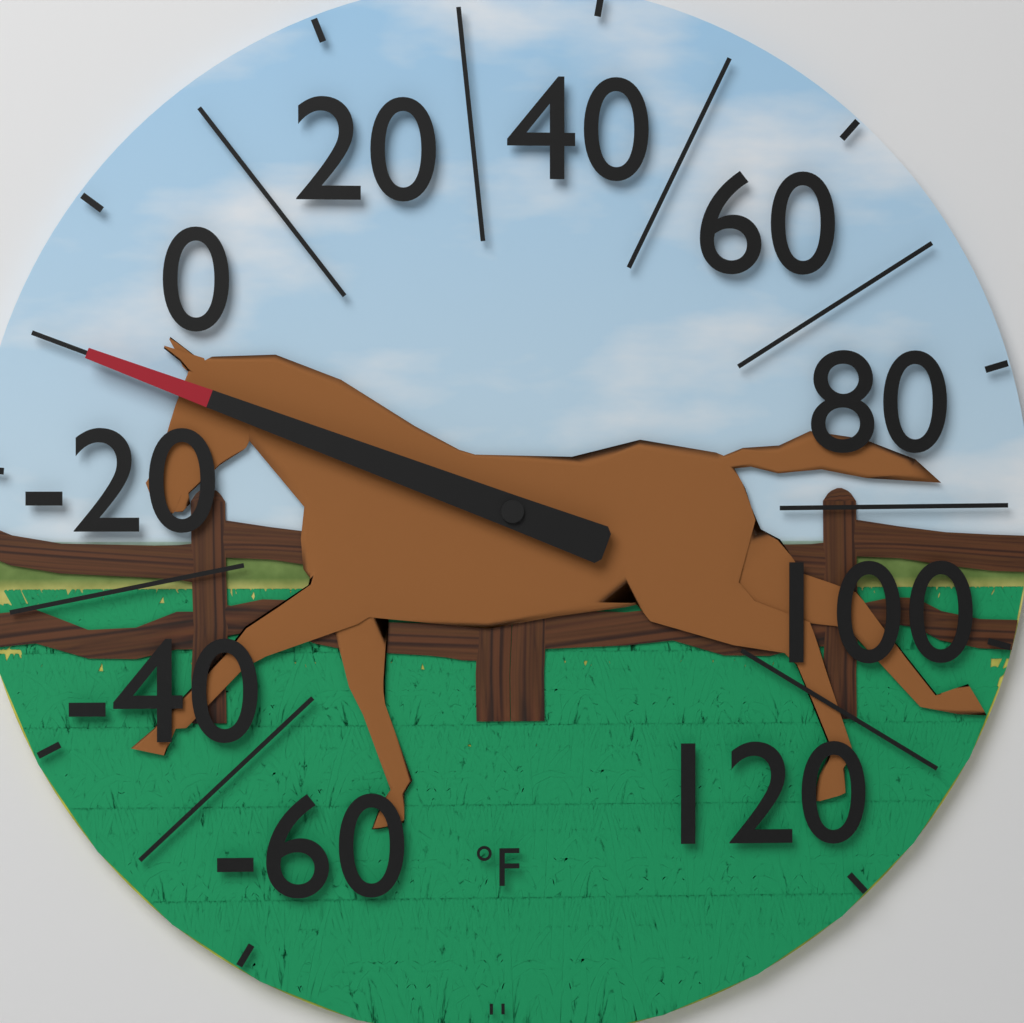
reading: -10 °F
